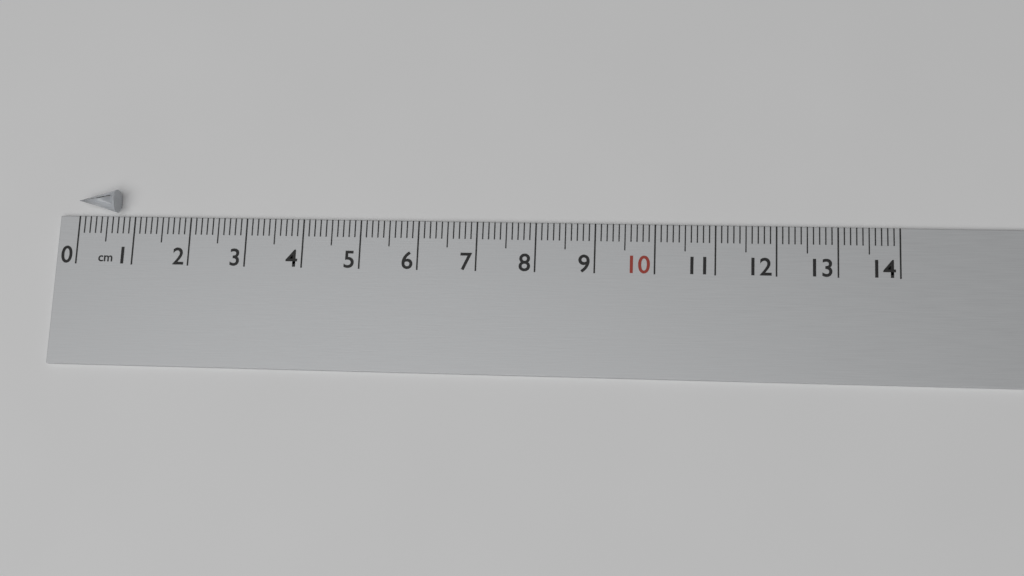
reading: 0.7 cm
